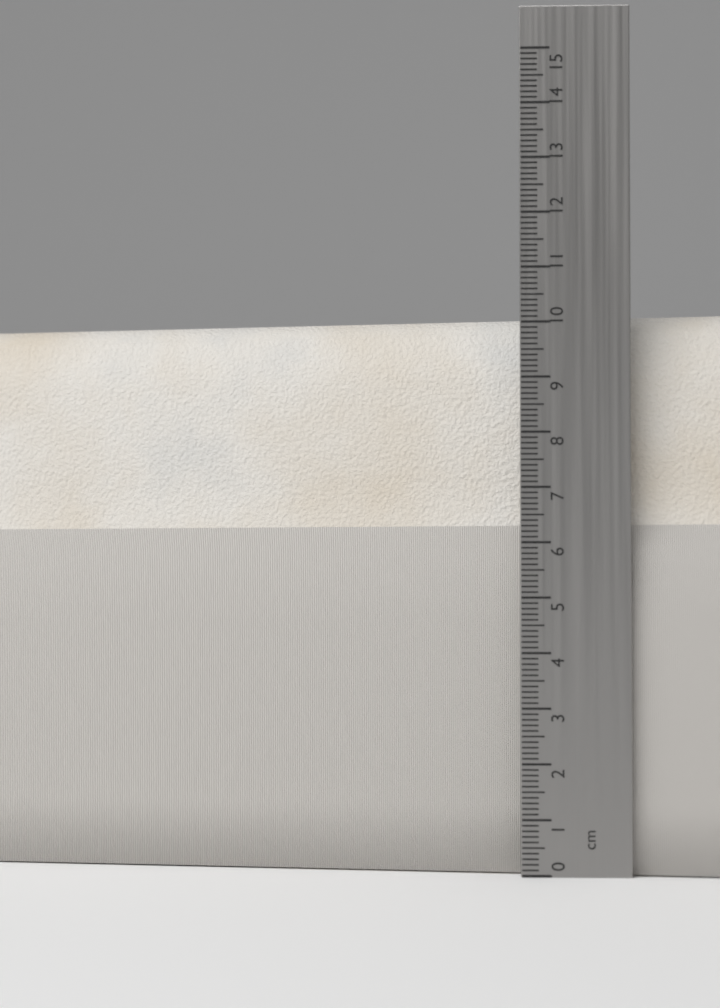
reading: 10.2 cm
